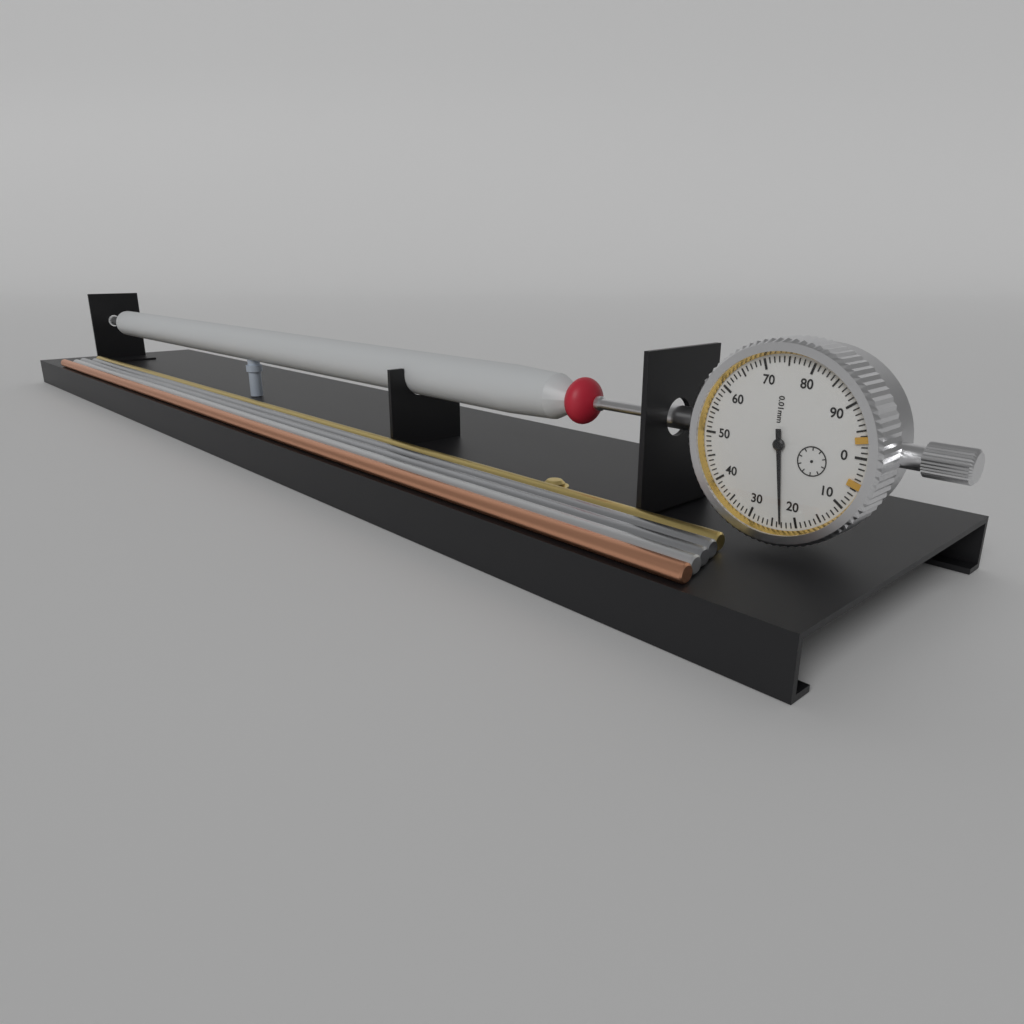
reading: 0.23 mm
